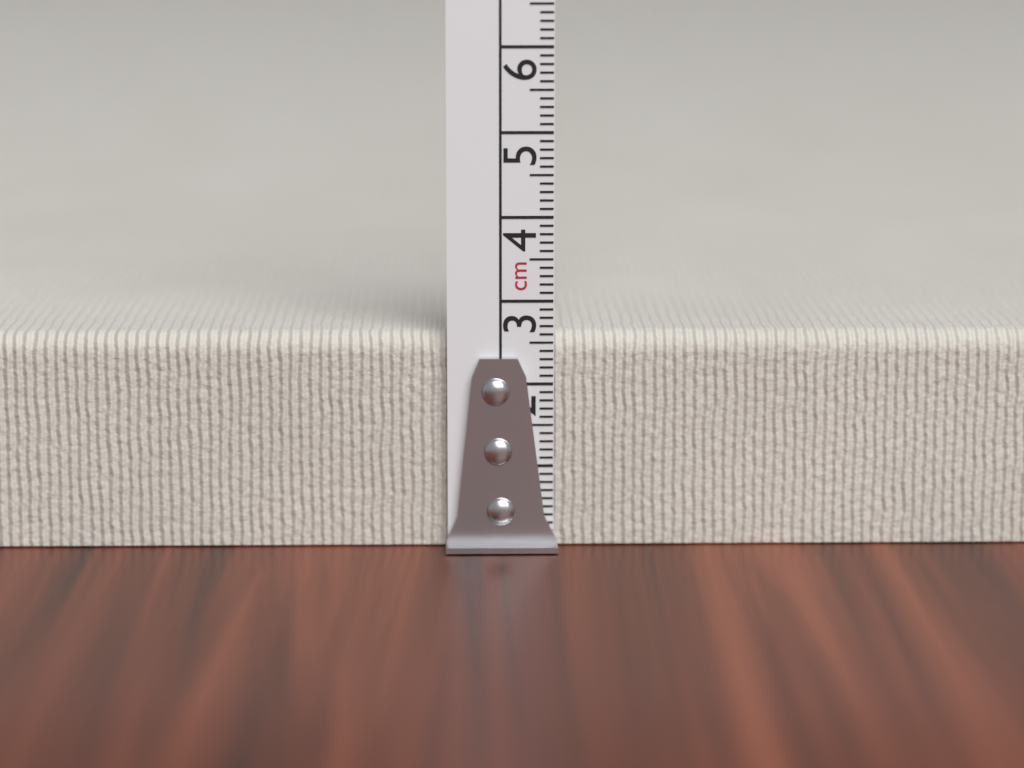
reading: 2.6 cm
